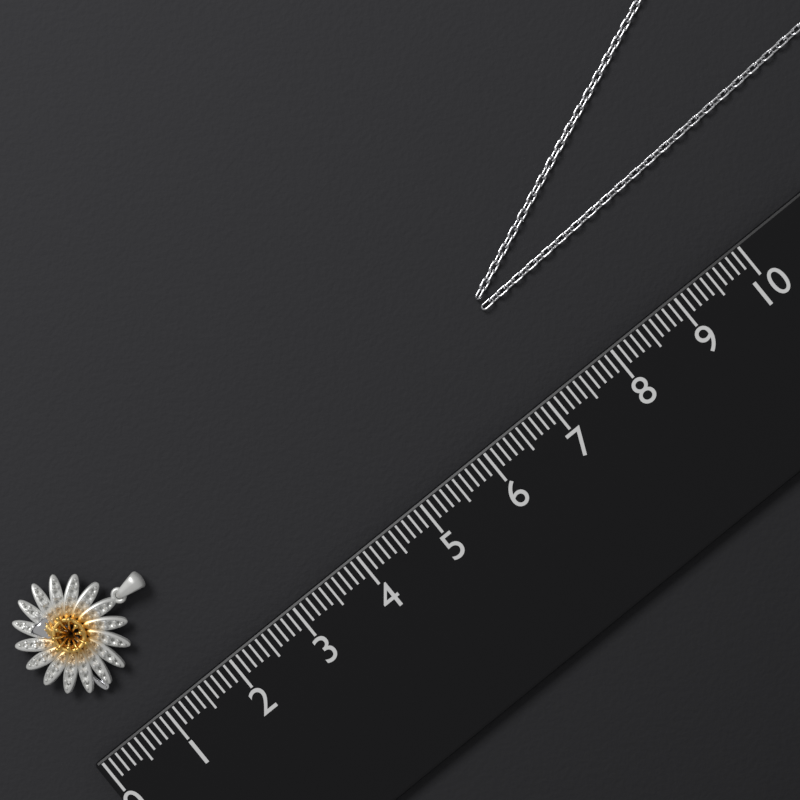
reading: 1.8 (no unit)
